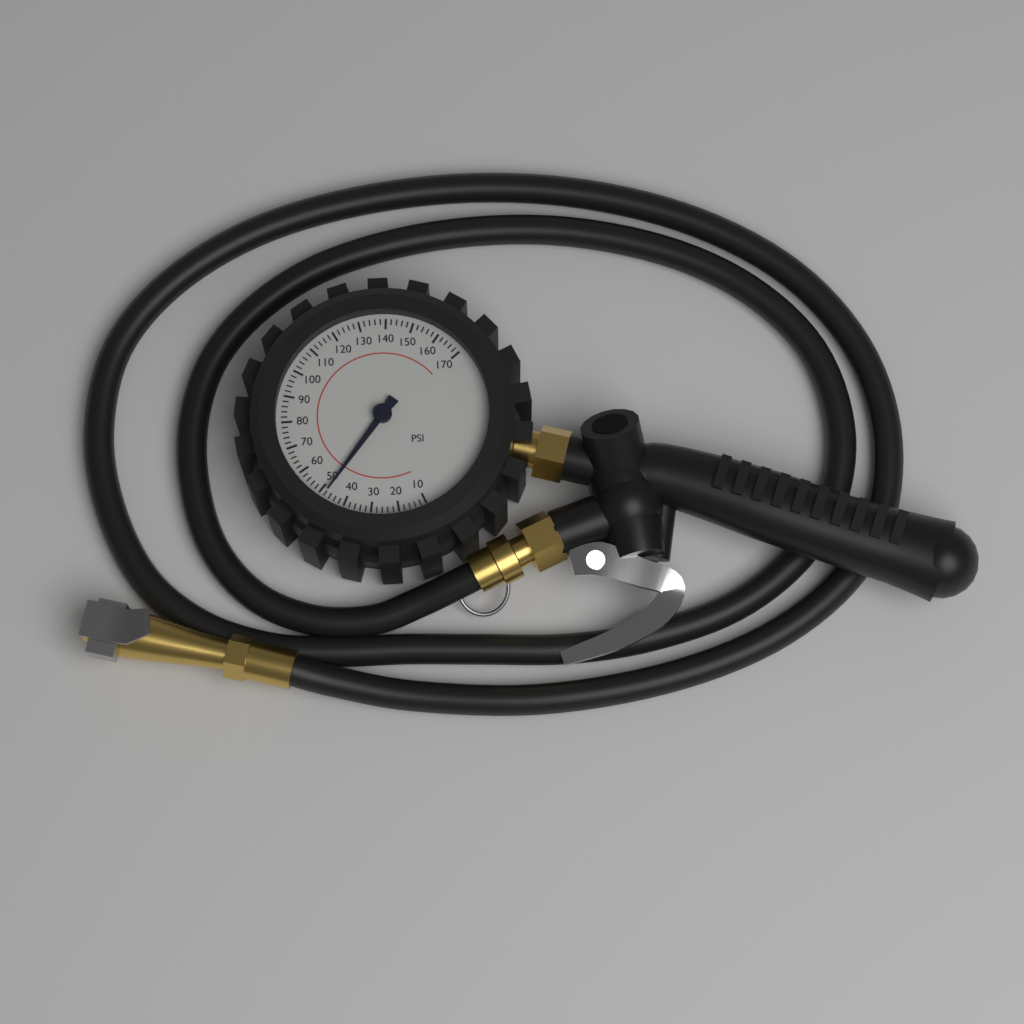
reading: 48 psi
